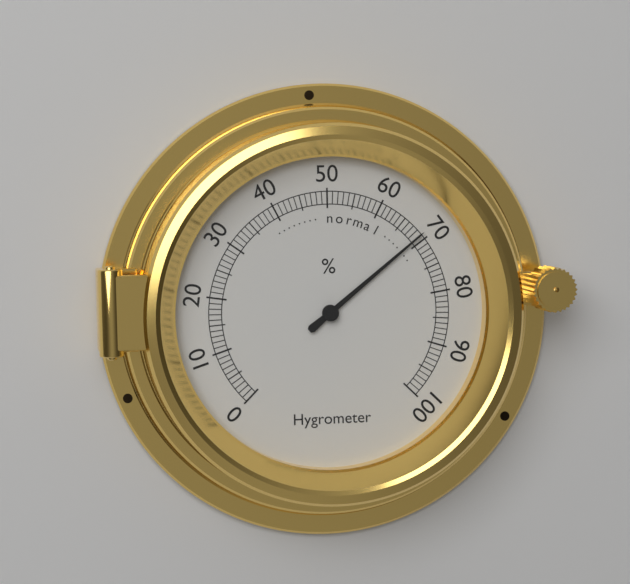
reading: 69 %
